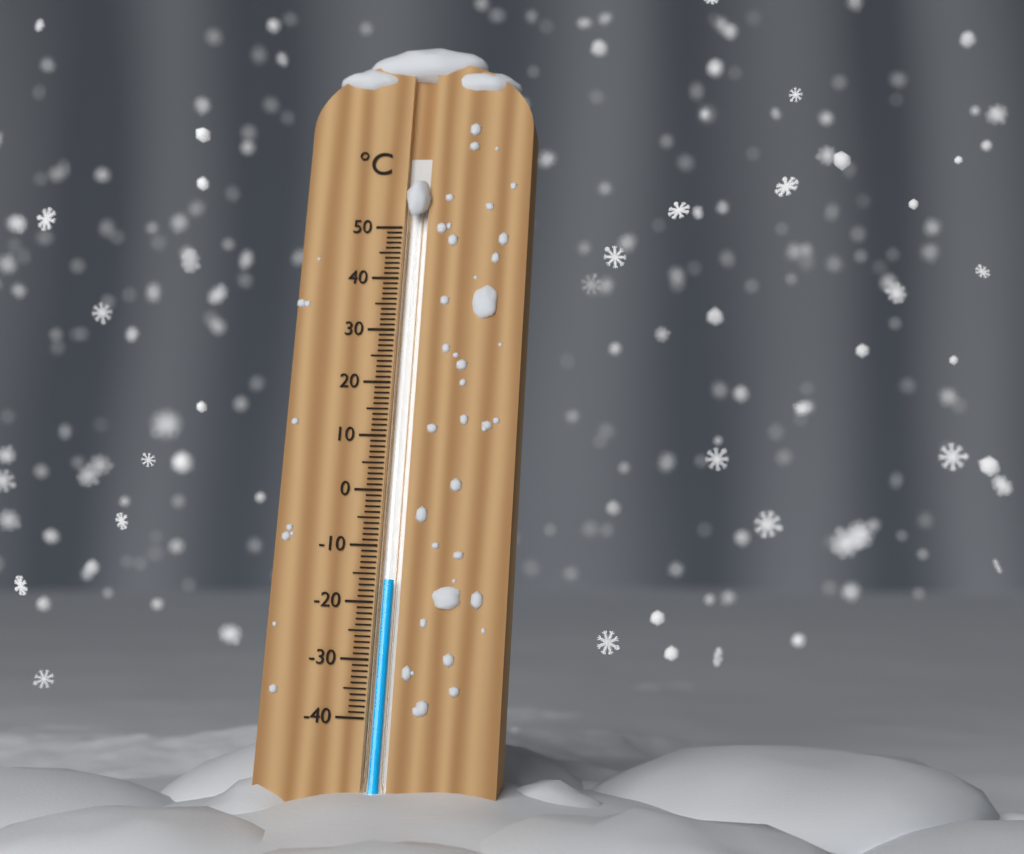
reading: -16 °C
